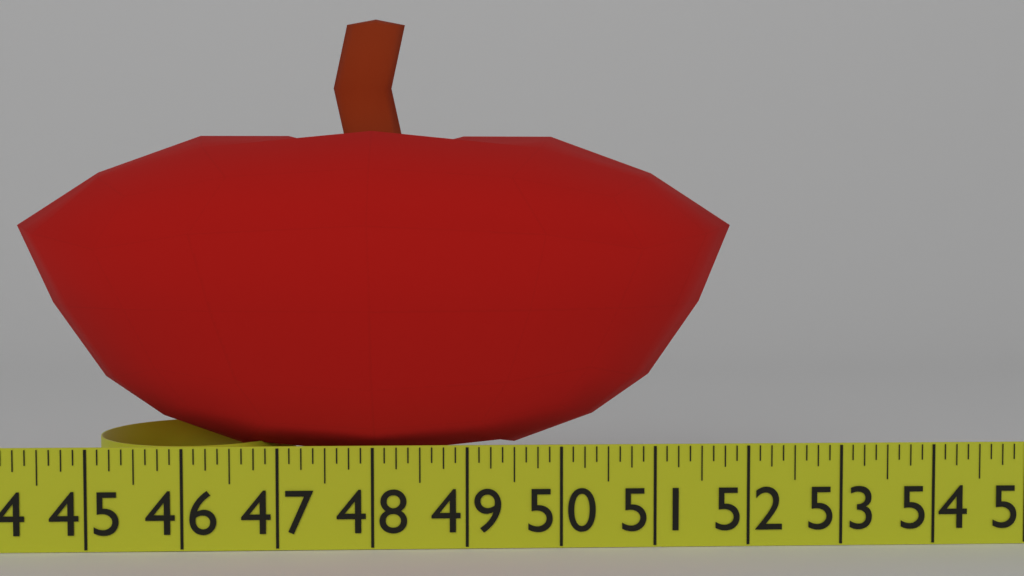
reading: 52.000 in
